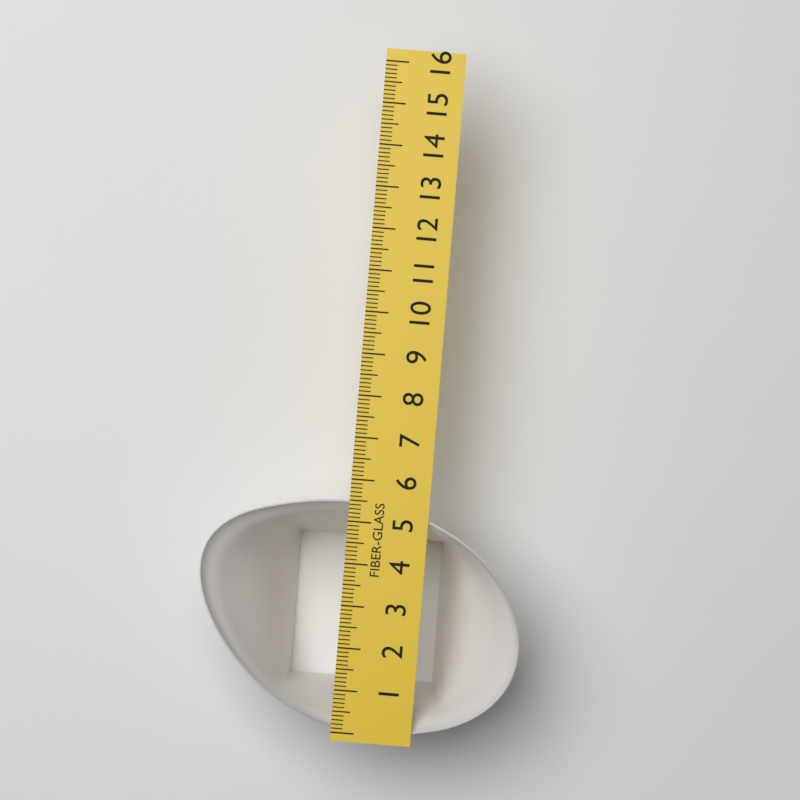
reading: 5.5 (no unit)
